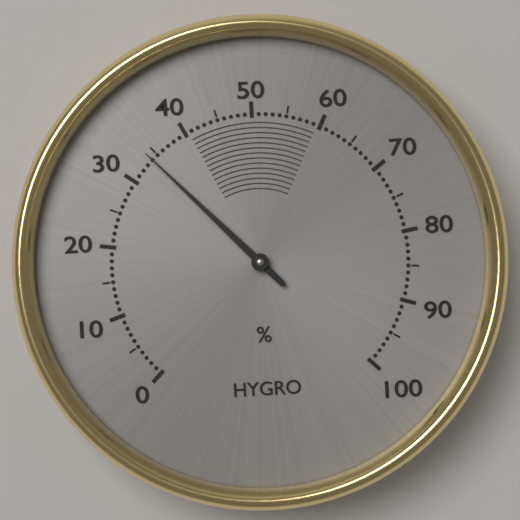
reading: 34 %
